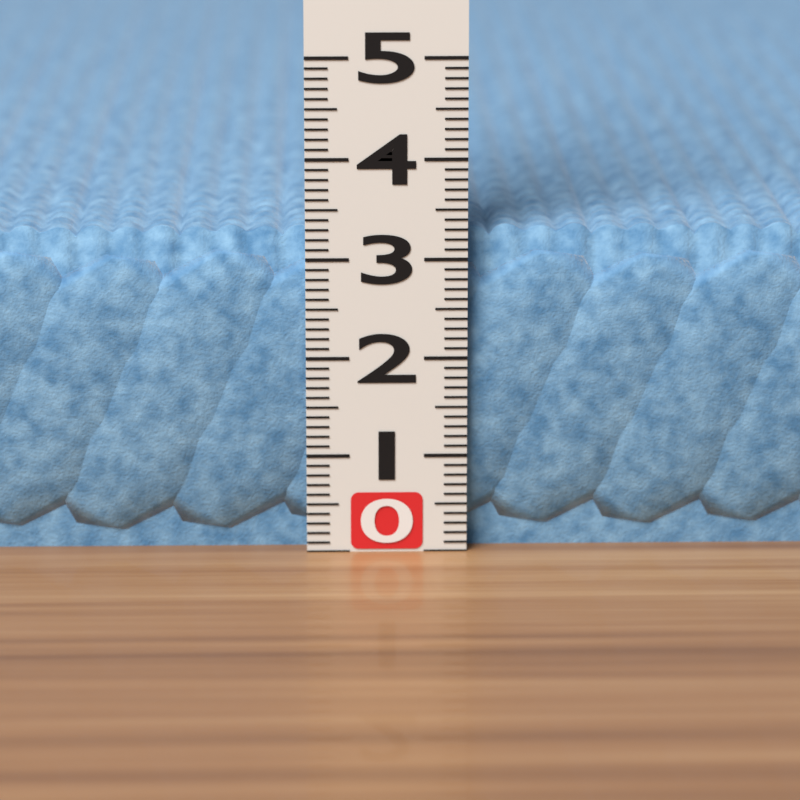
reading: 3.3 (no unit)
